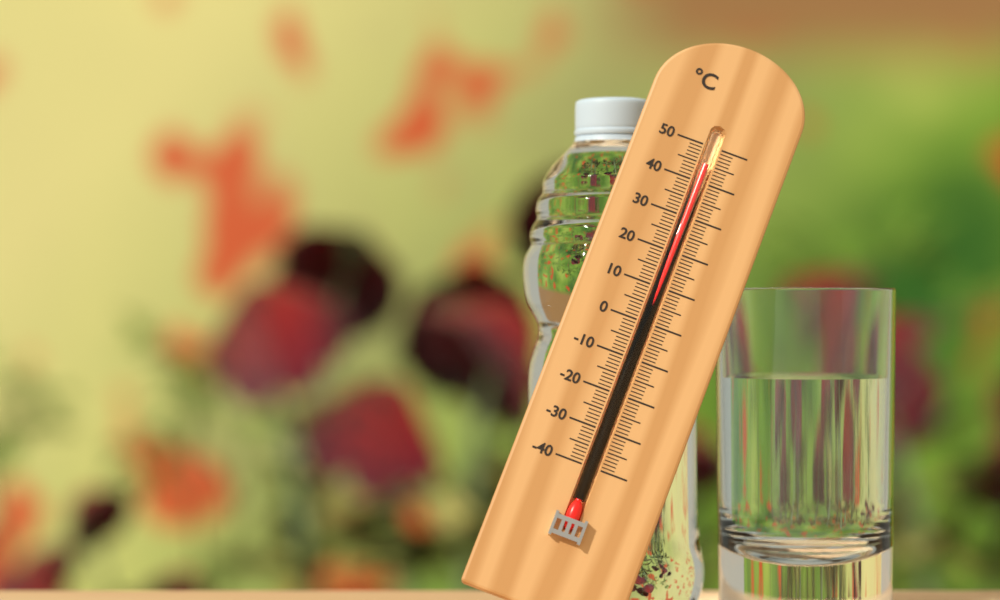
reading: 45 °C
